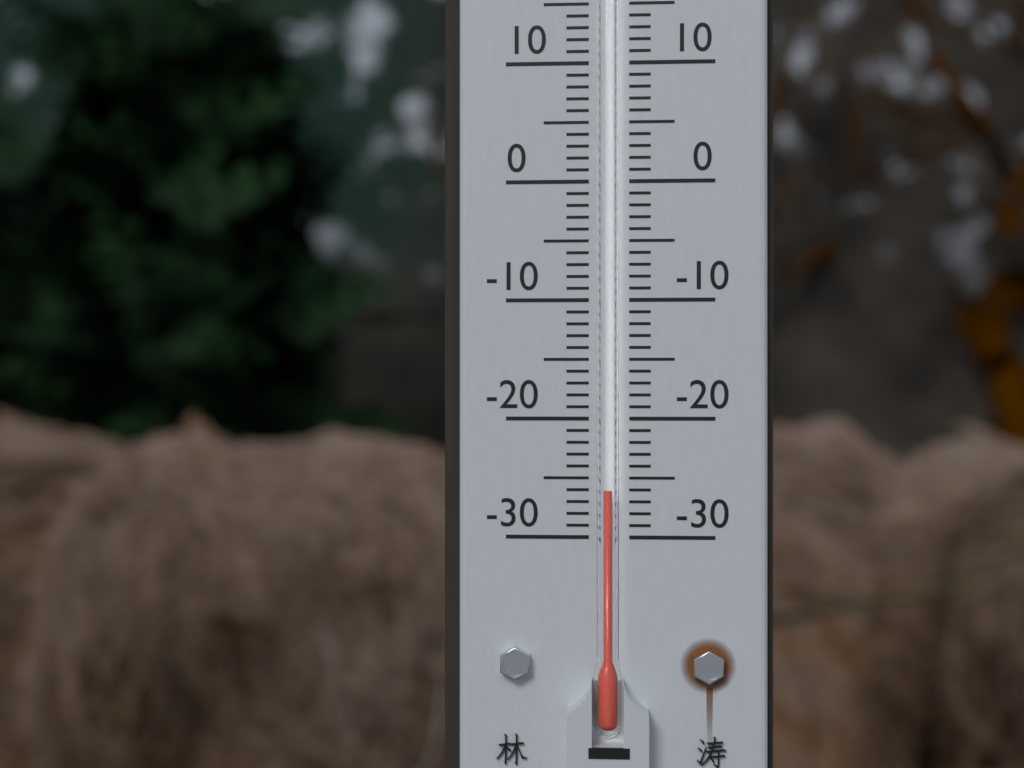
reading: -26 °C
